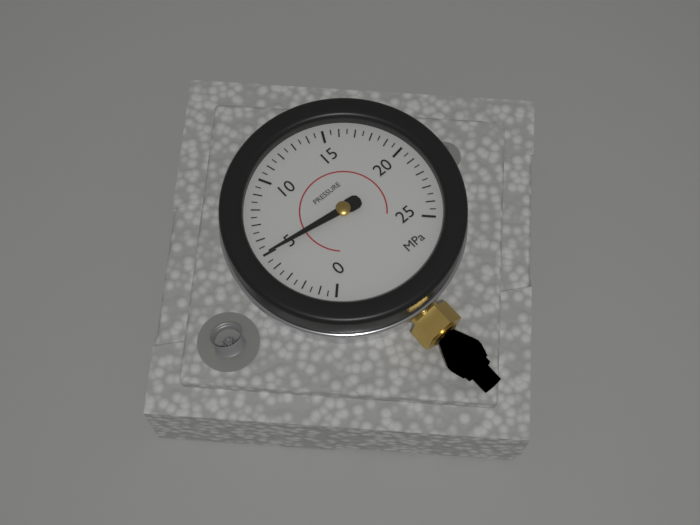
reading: 5.0 MPa
